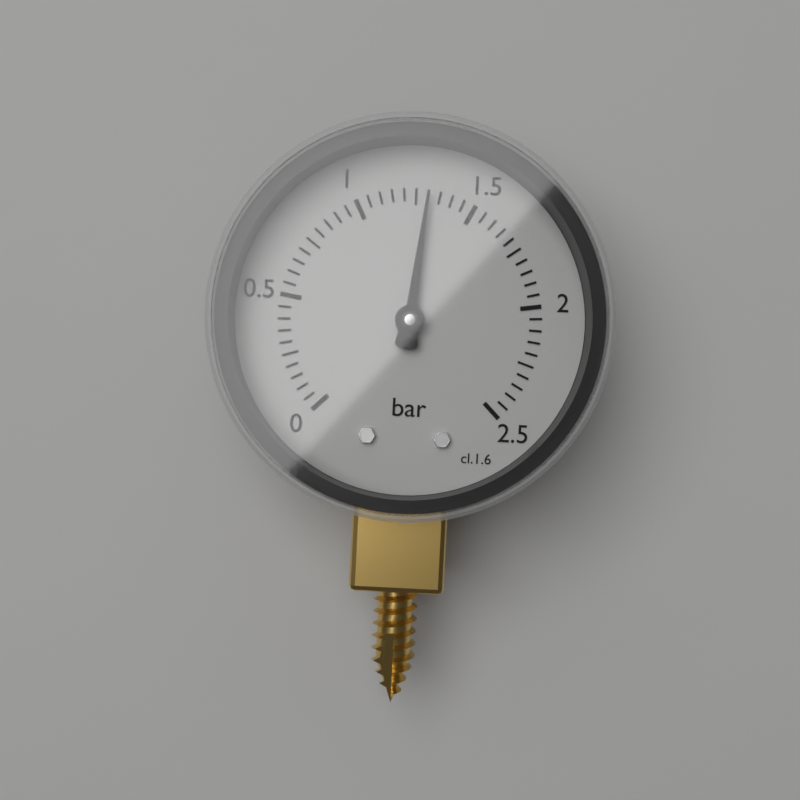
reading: 1.30 bar
